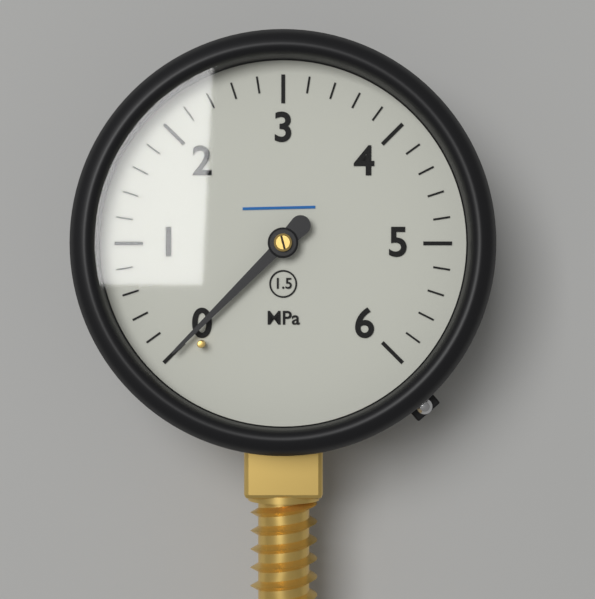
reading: 0.0 MPa
